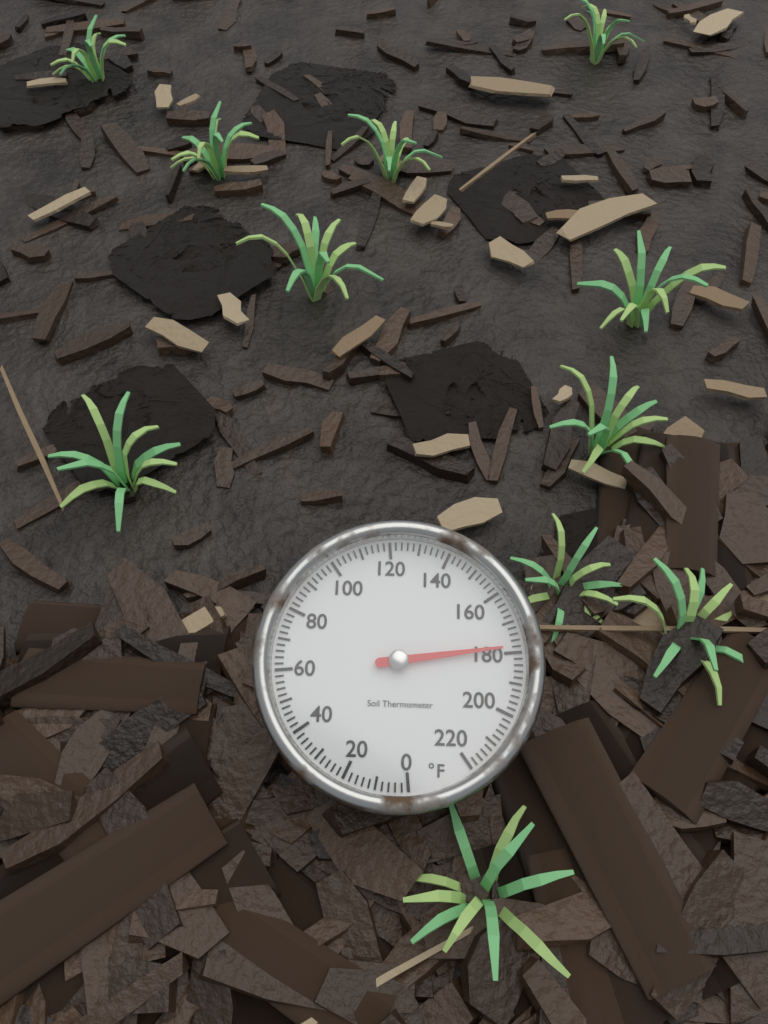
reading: 178 °F
